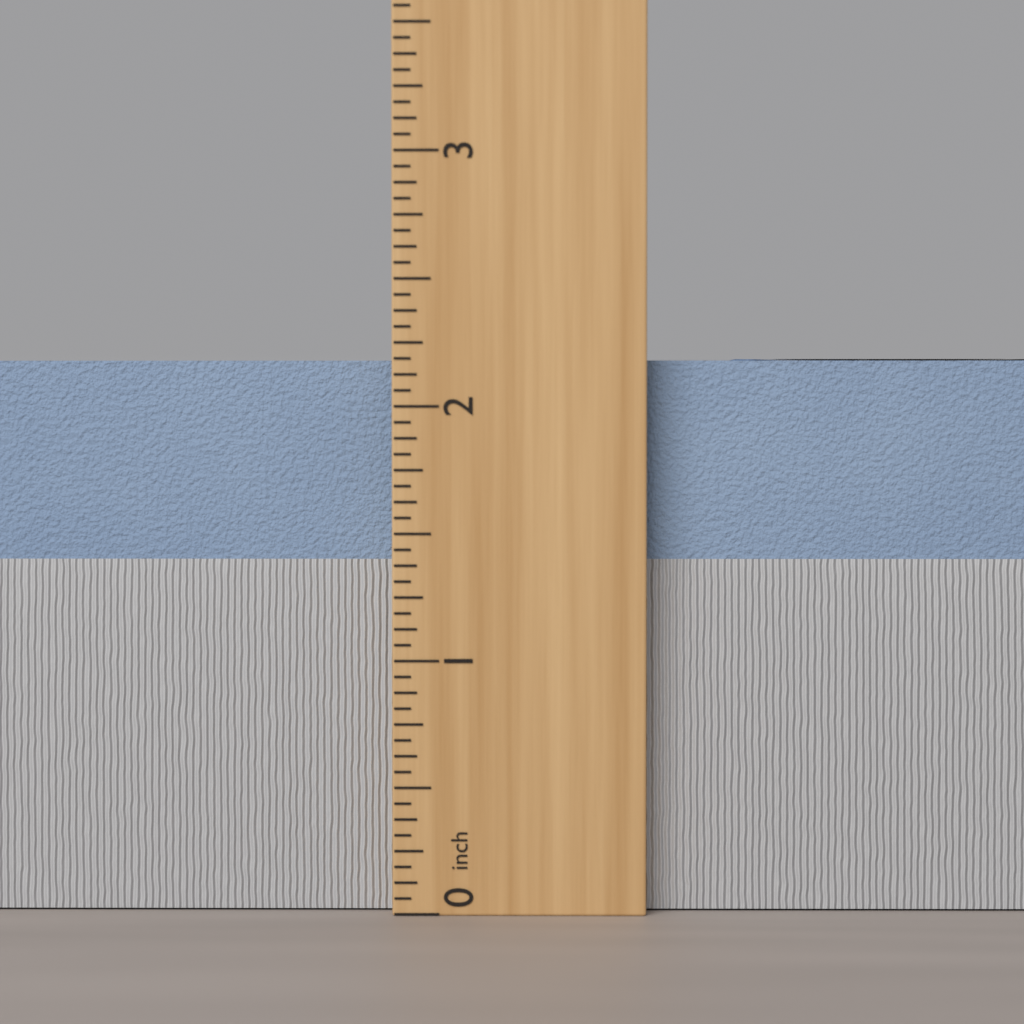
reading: 2.1875 inch
